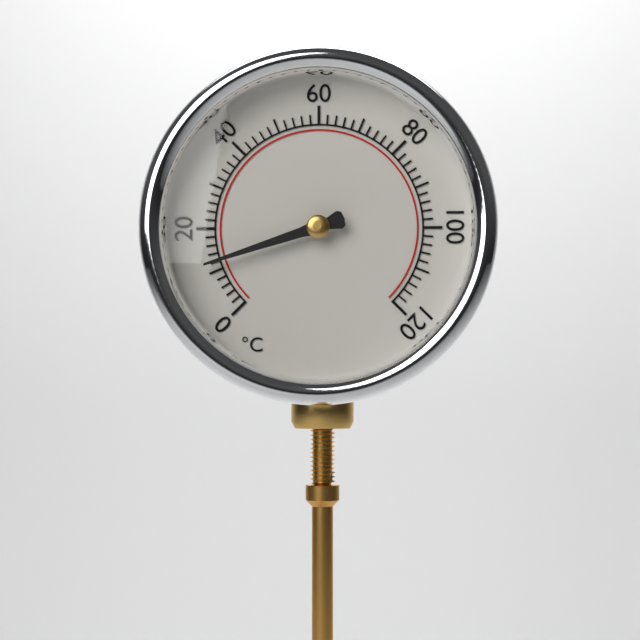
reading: 12 °C
